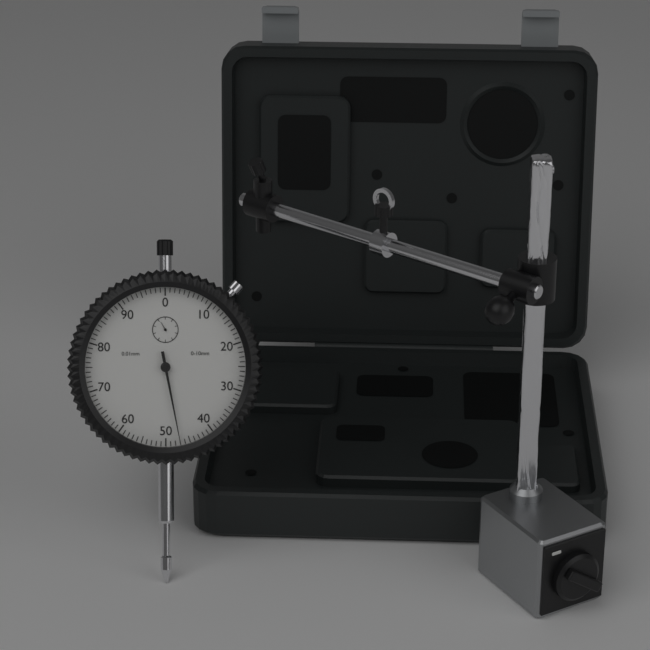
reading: 0.47 mm
